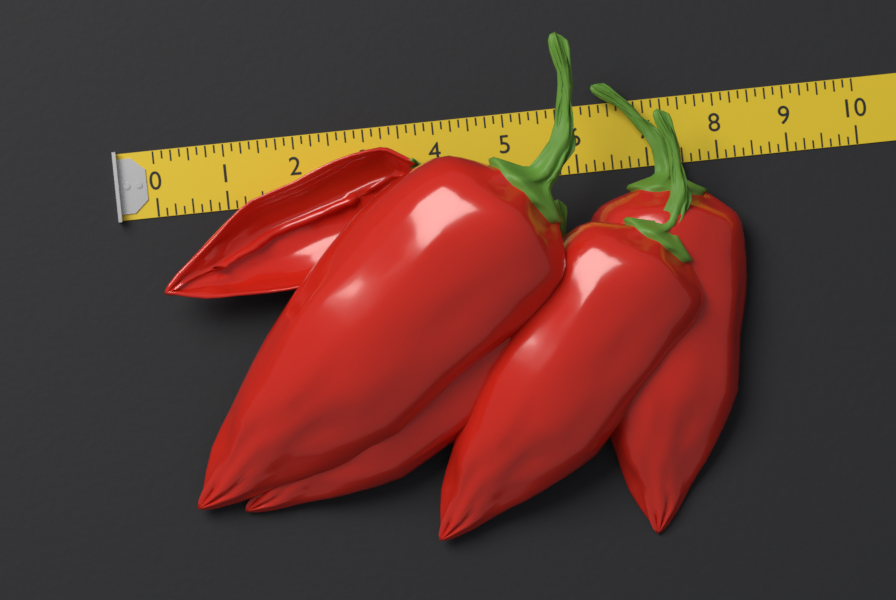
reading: 8.250 (no unit)
